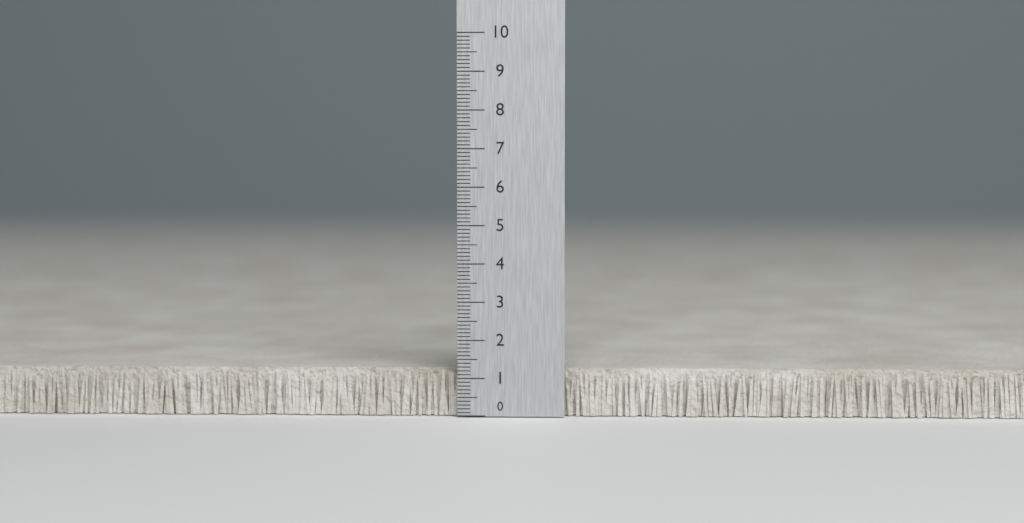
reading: 1.2 (no unit)
